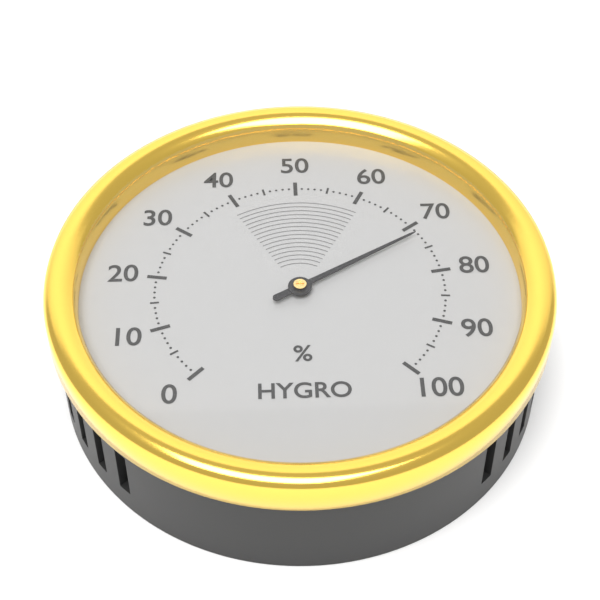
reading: 72 %
